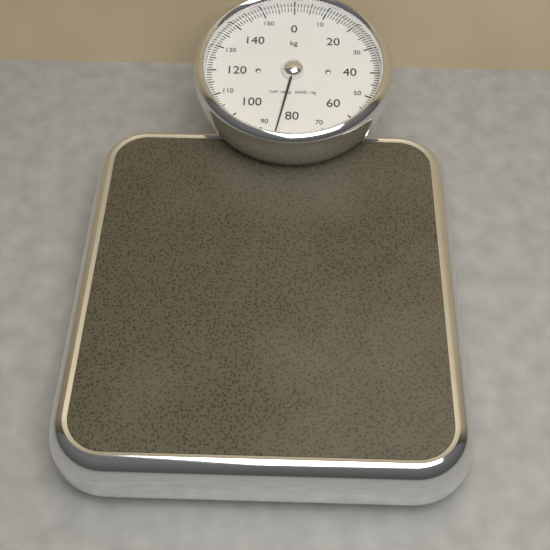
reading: 85 kg
